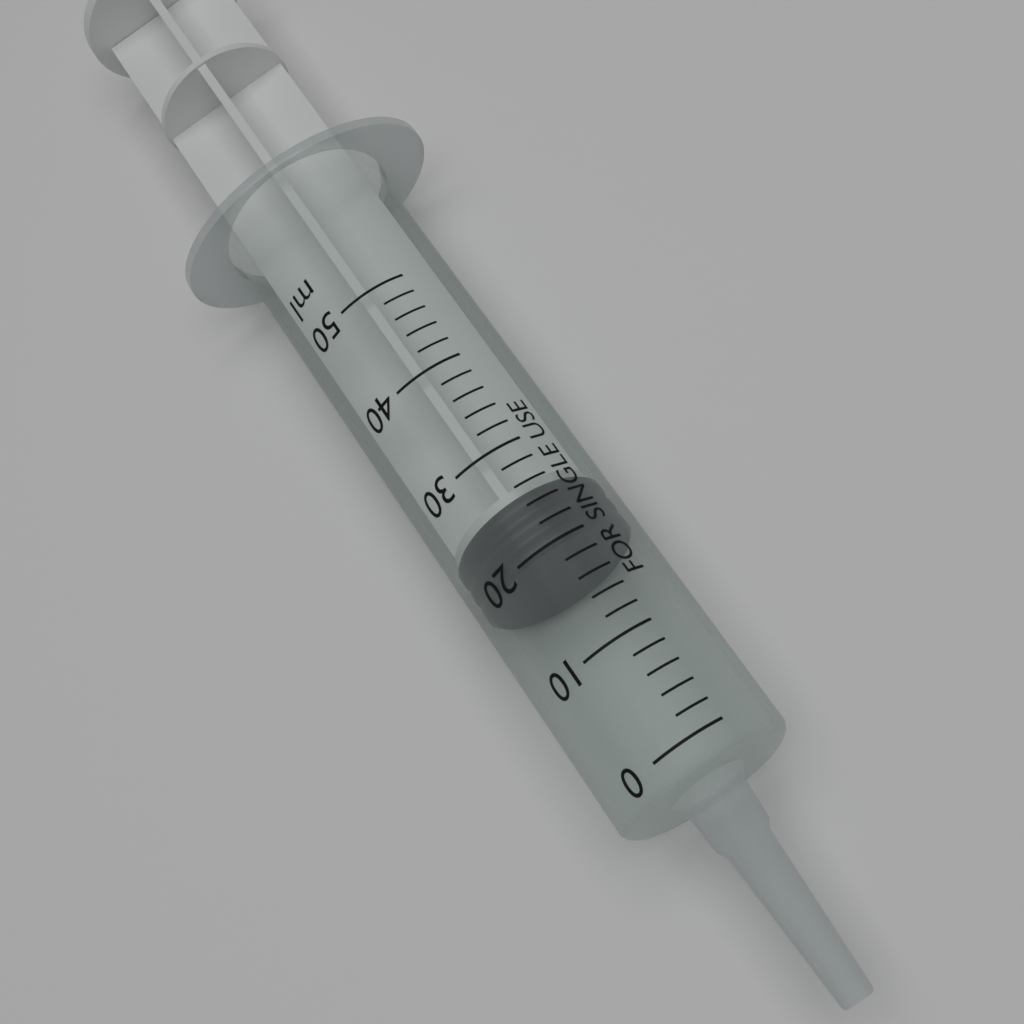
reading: 20 ml
